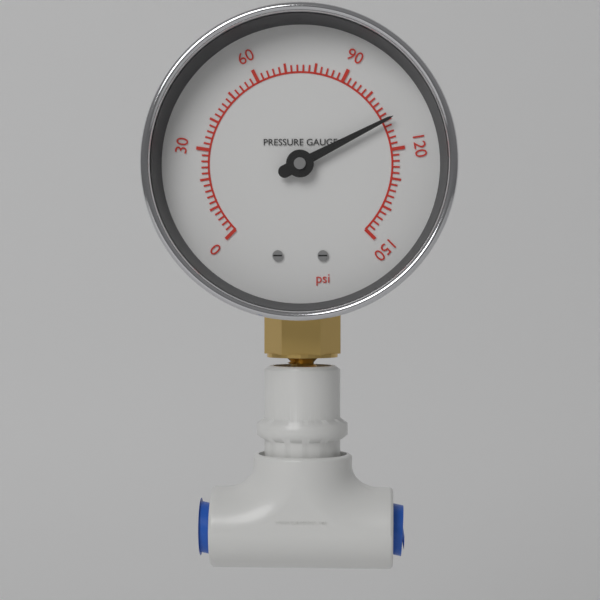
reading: 110 psi
